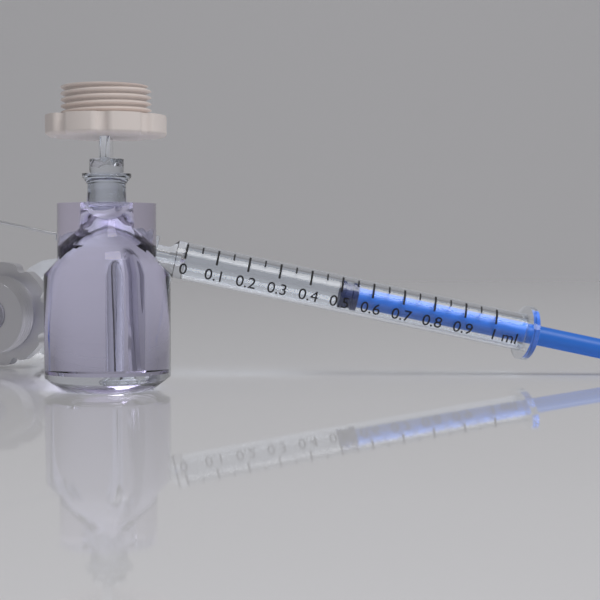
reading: 0.50 ml
